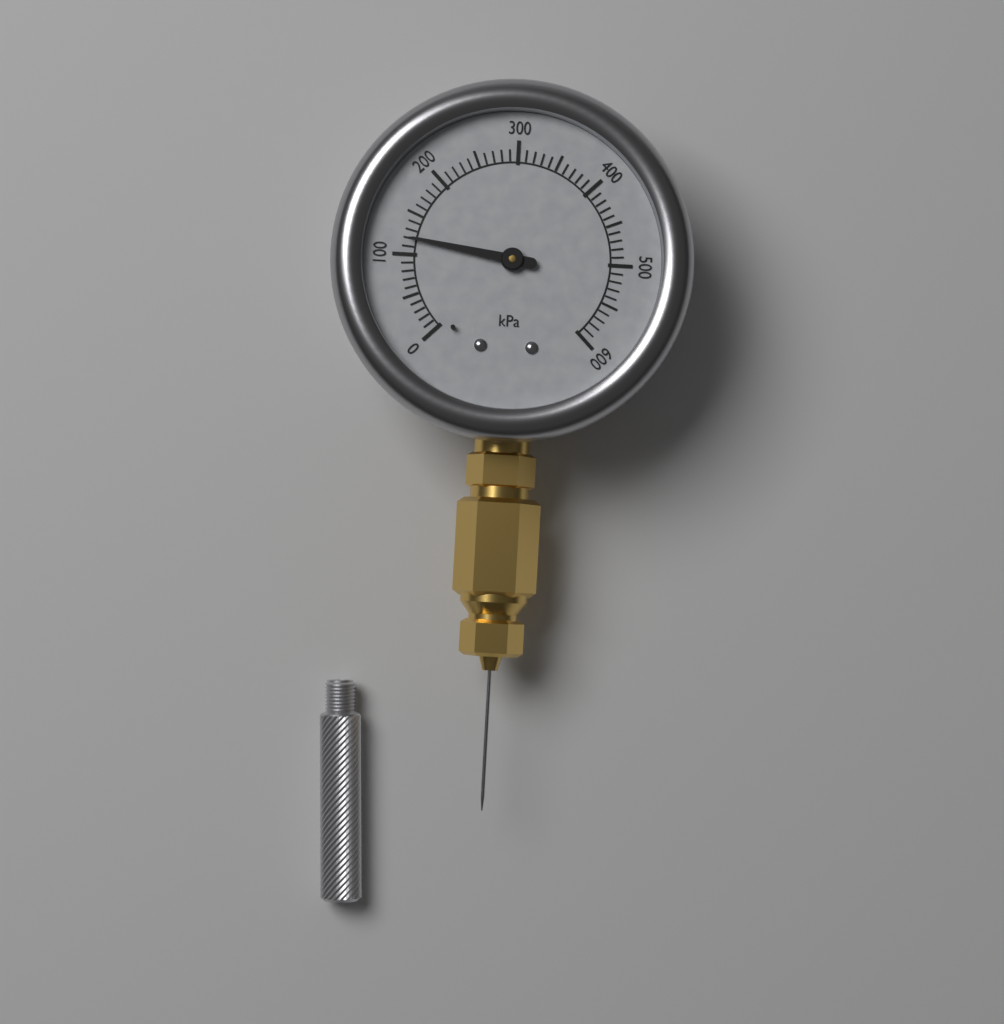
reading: 120 kPa
